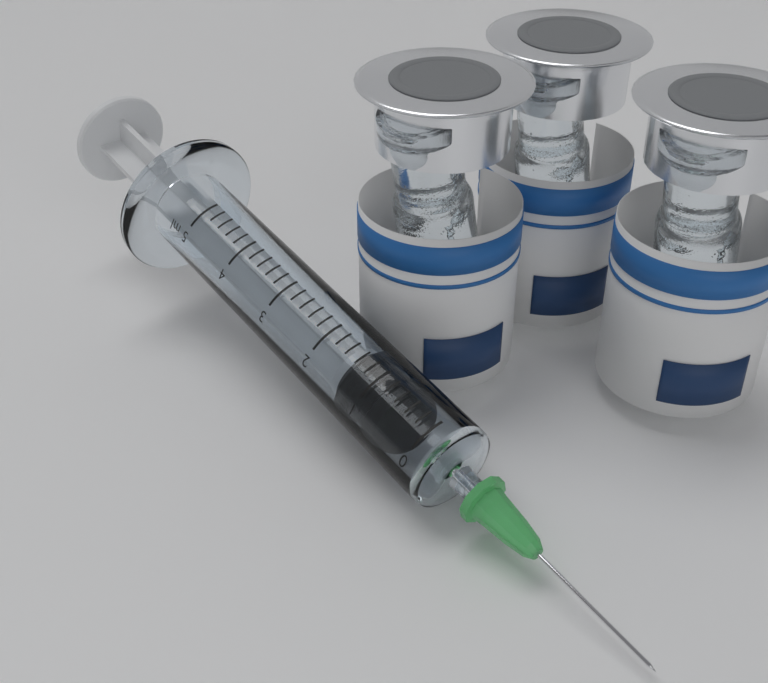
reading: 0.6 ml
